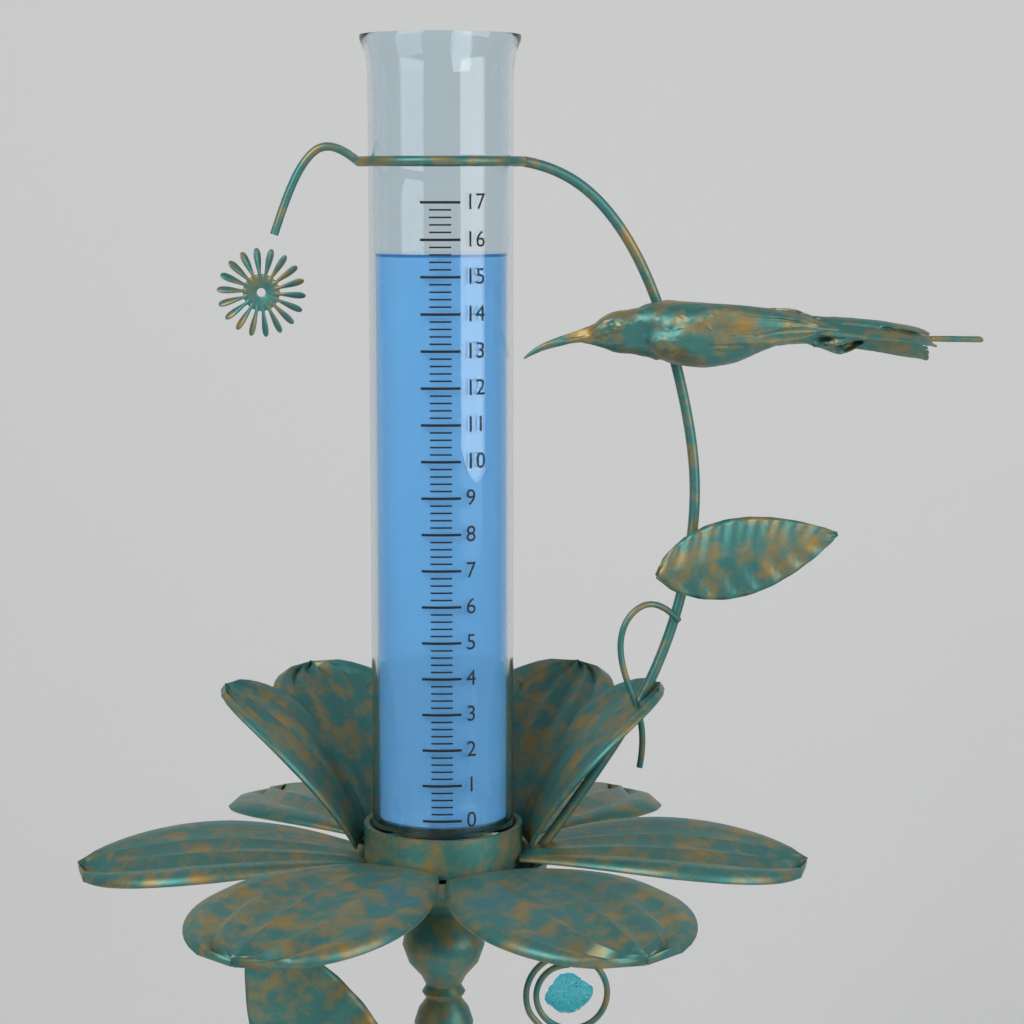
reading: 15.6 (no unit)
